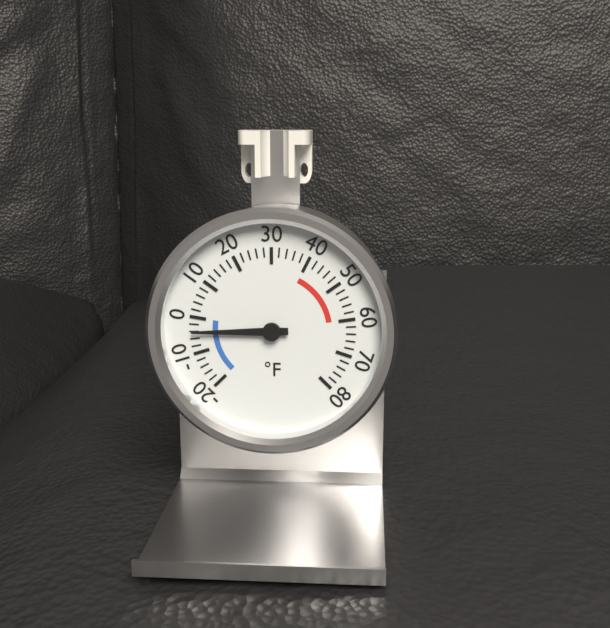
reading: -4 °F
